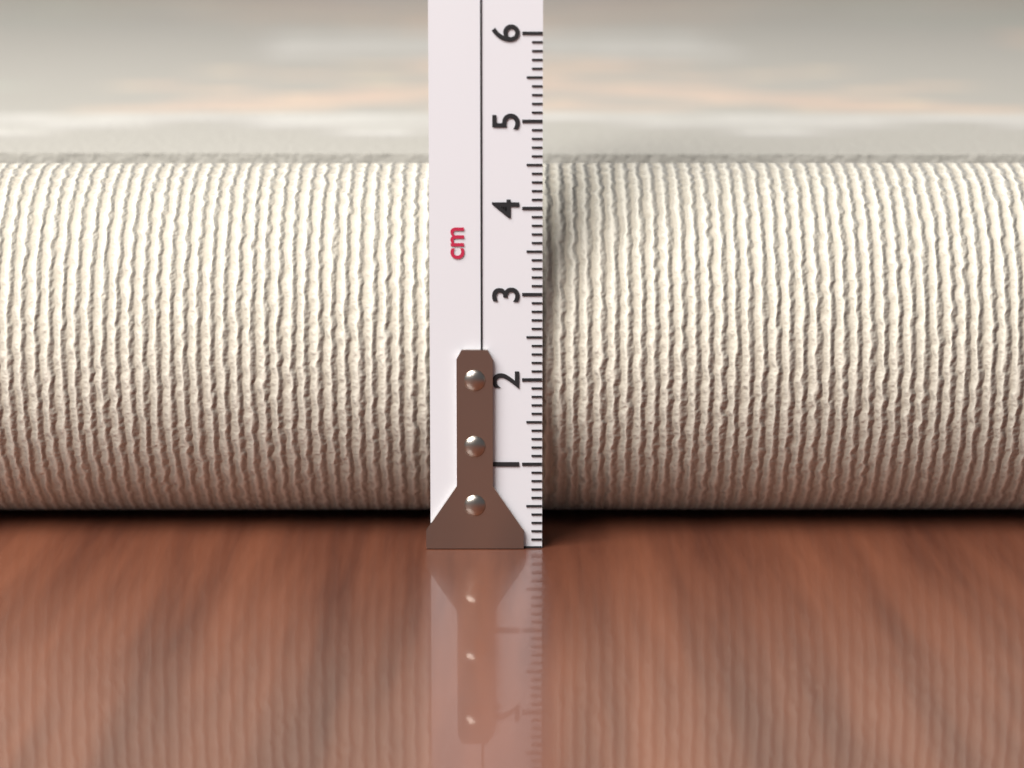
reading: 4.3 cm
